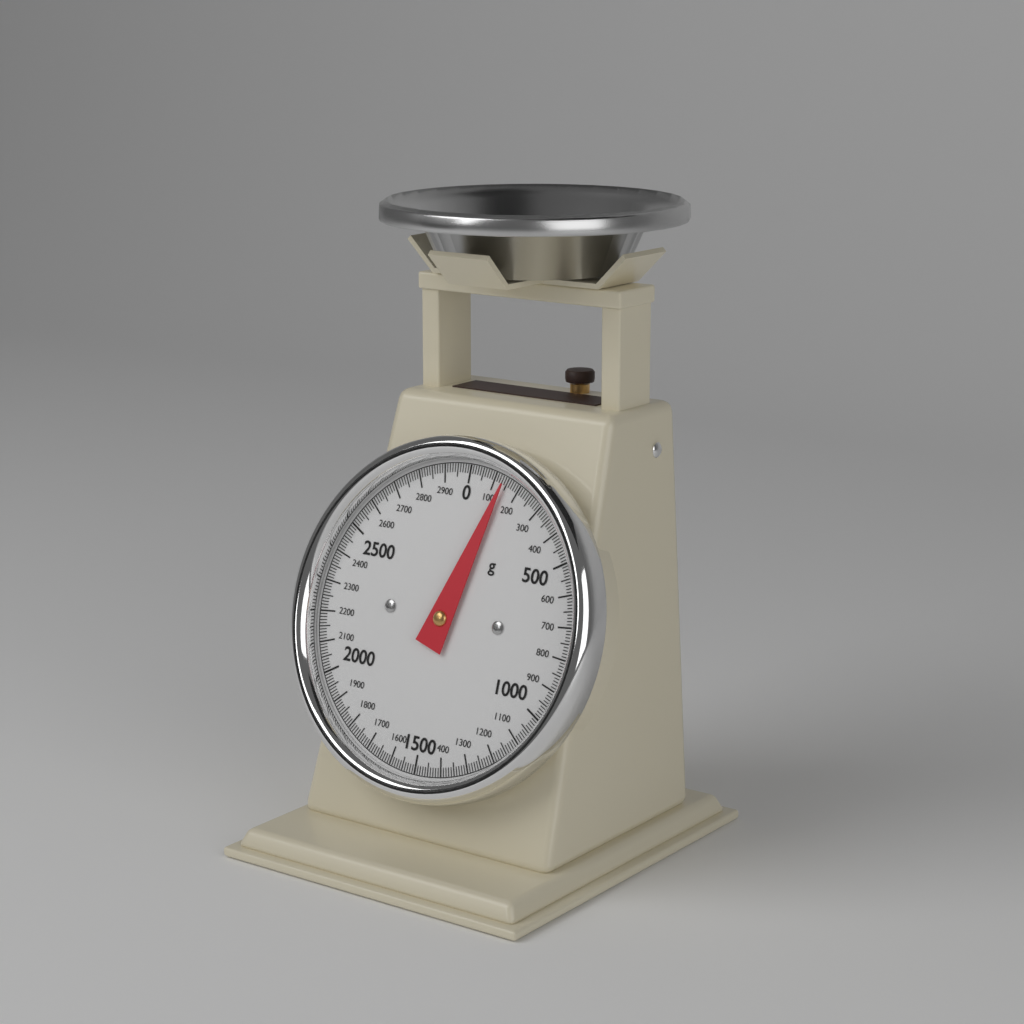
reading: 140 g
